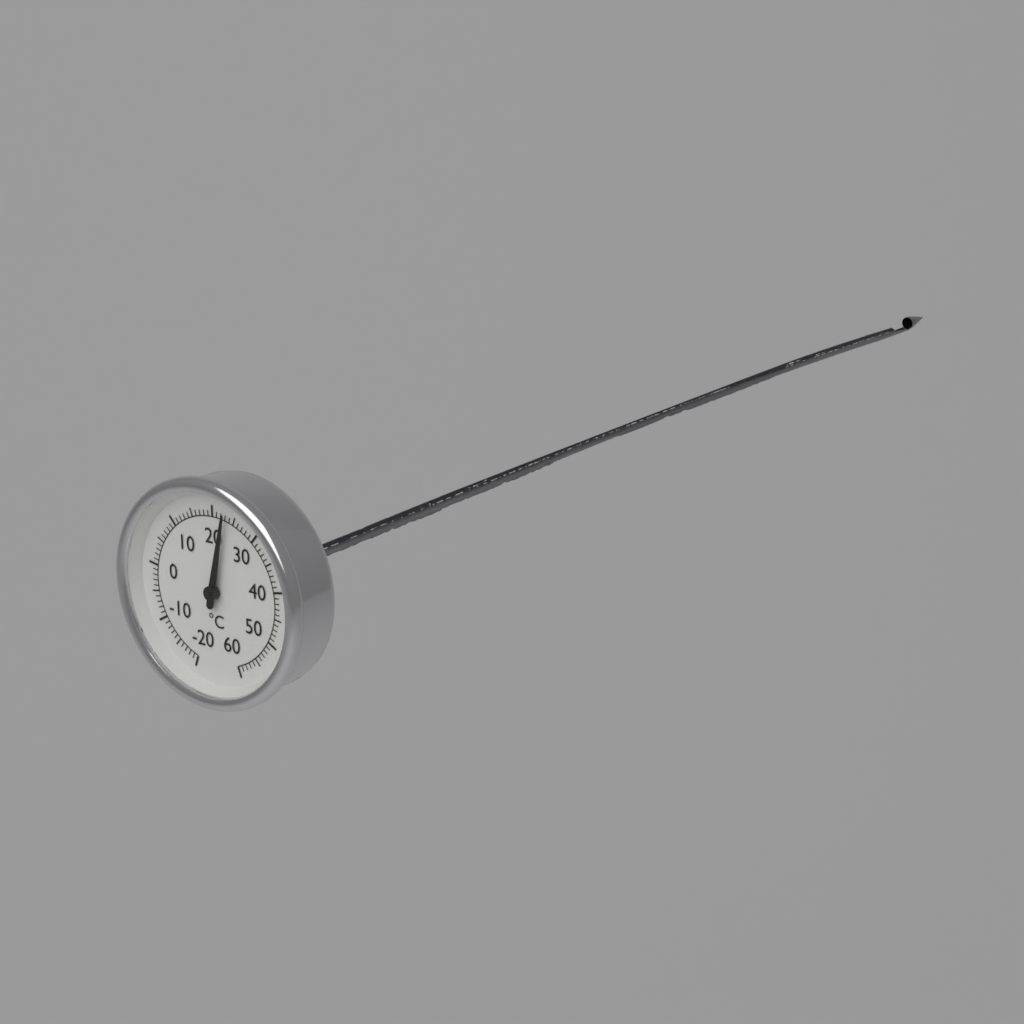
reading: 23 °C
